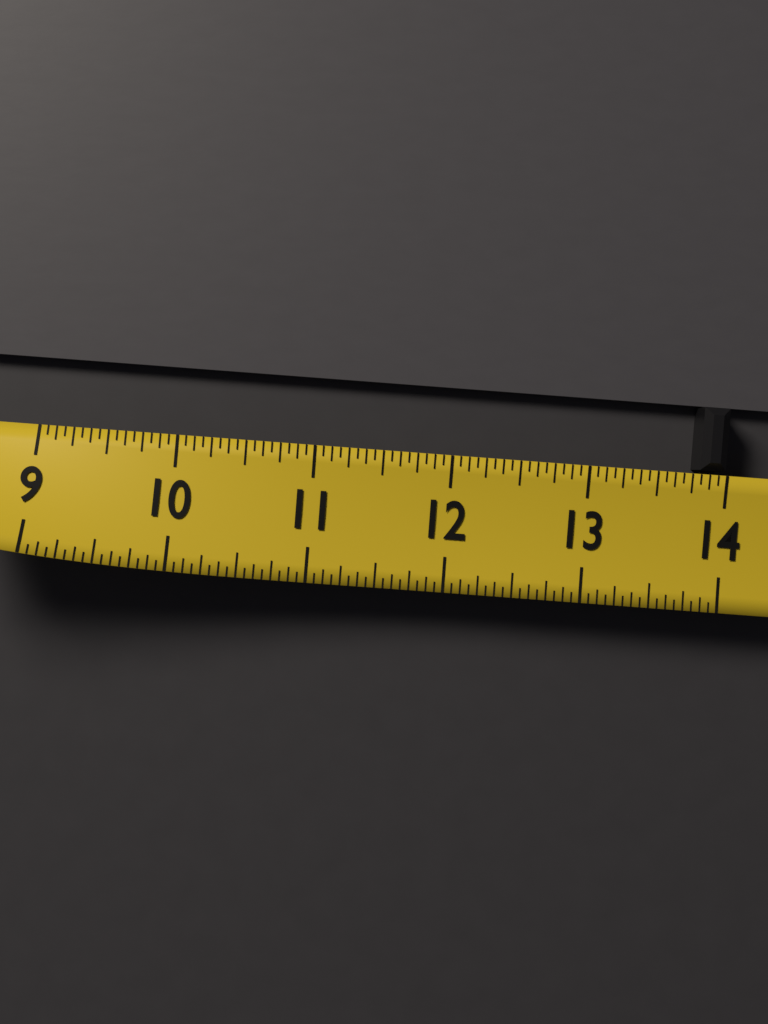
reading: 13.8125 (no unit)
